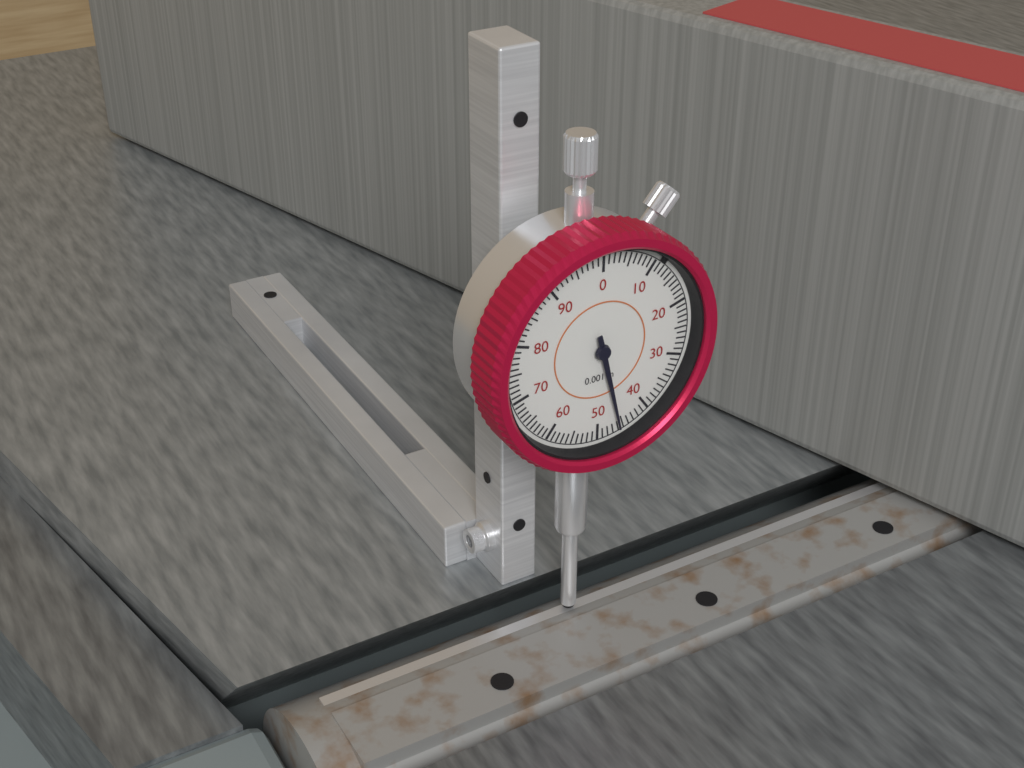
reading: 0.046 in
